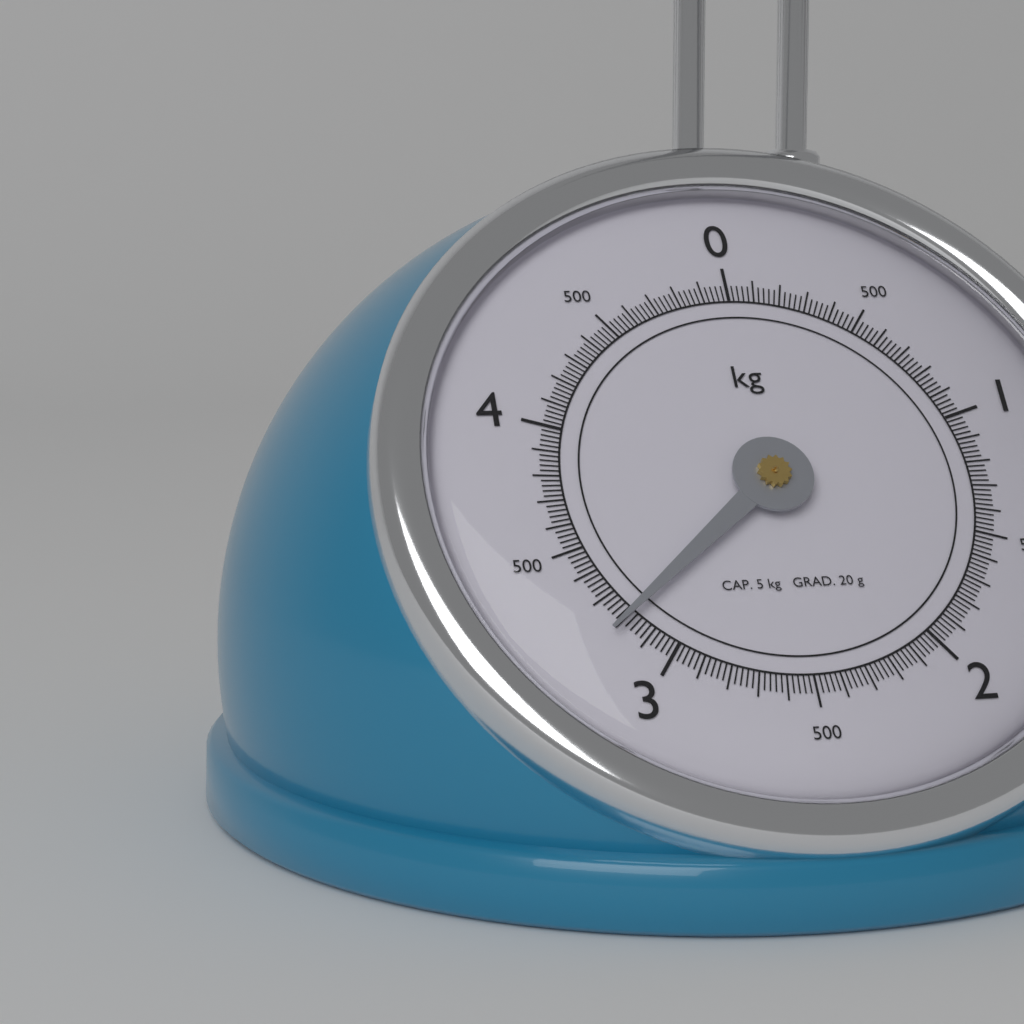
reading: 3.20 kg
